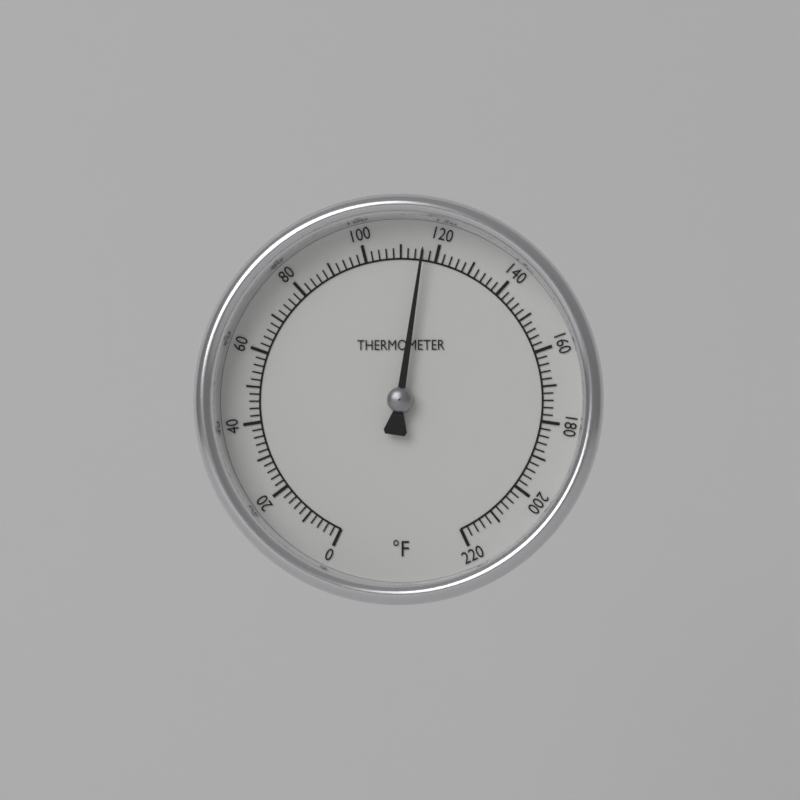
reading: 116 °F
